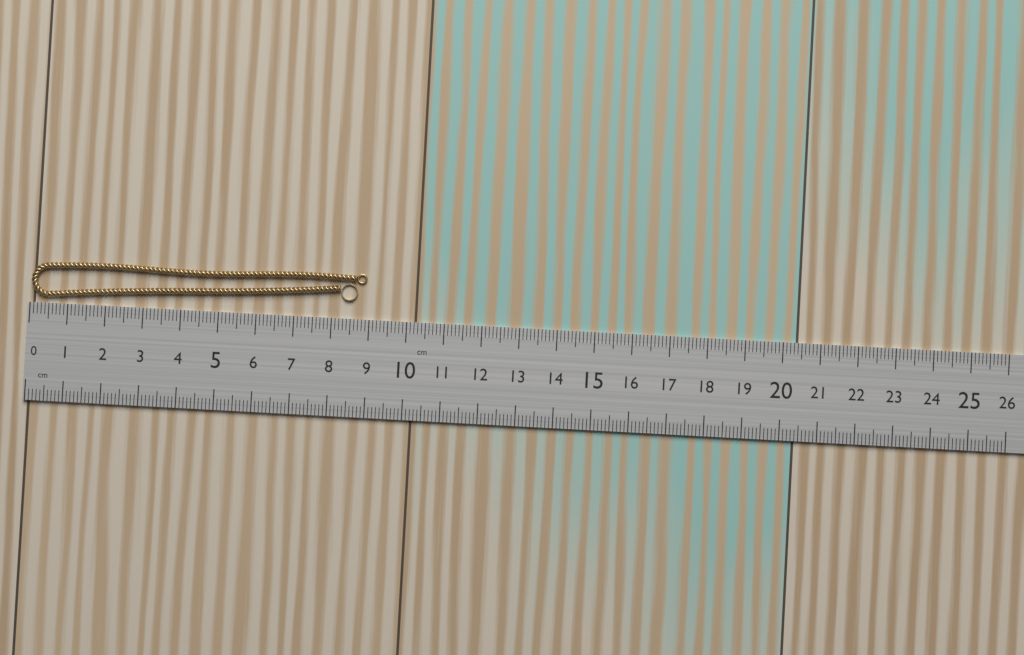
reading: 8.9 cm
